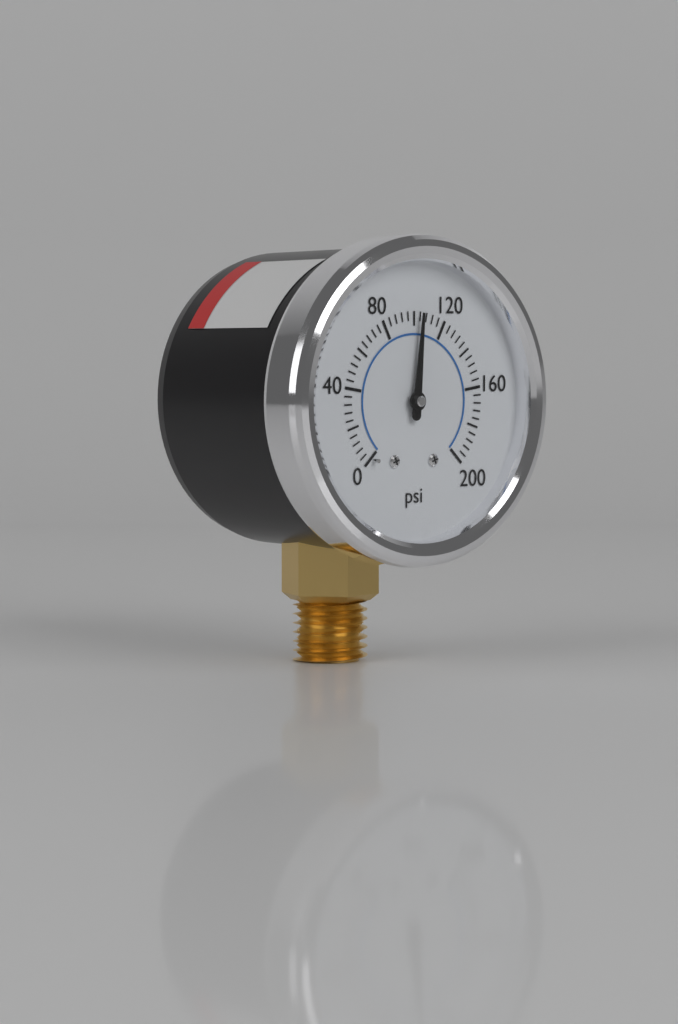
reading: 104 psi
